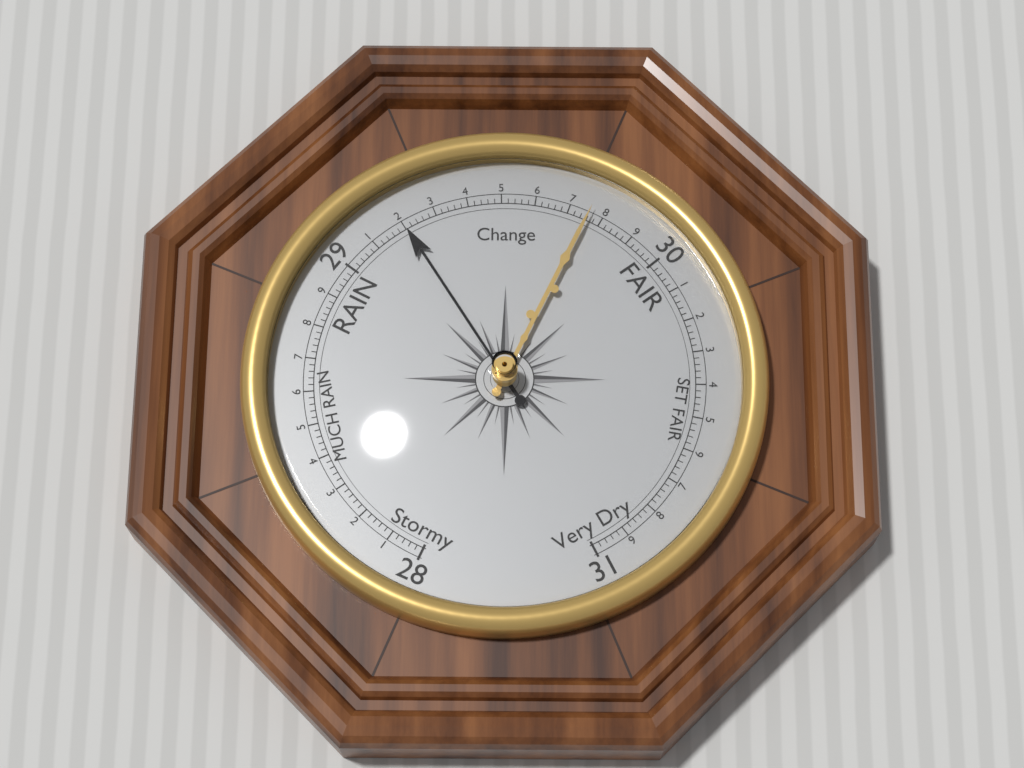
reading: 29.20 (no unit)
